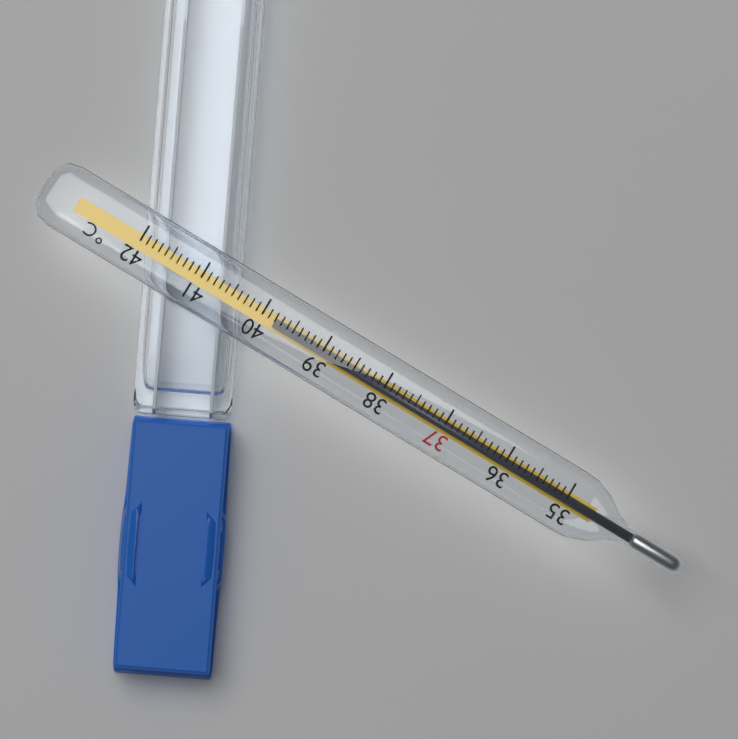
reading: 39.8 °C
